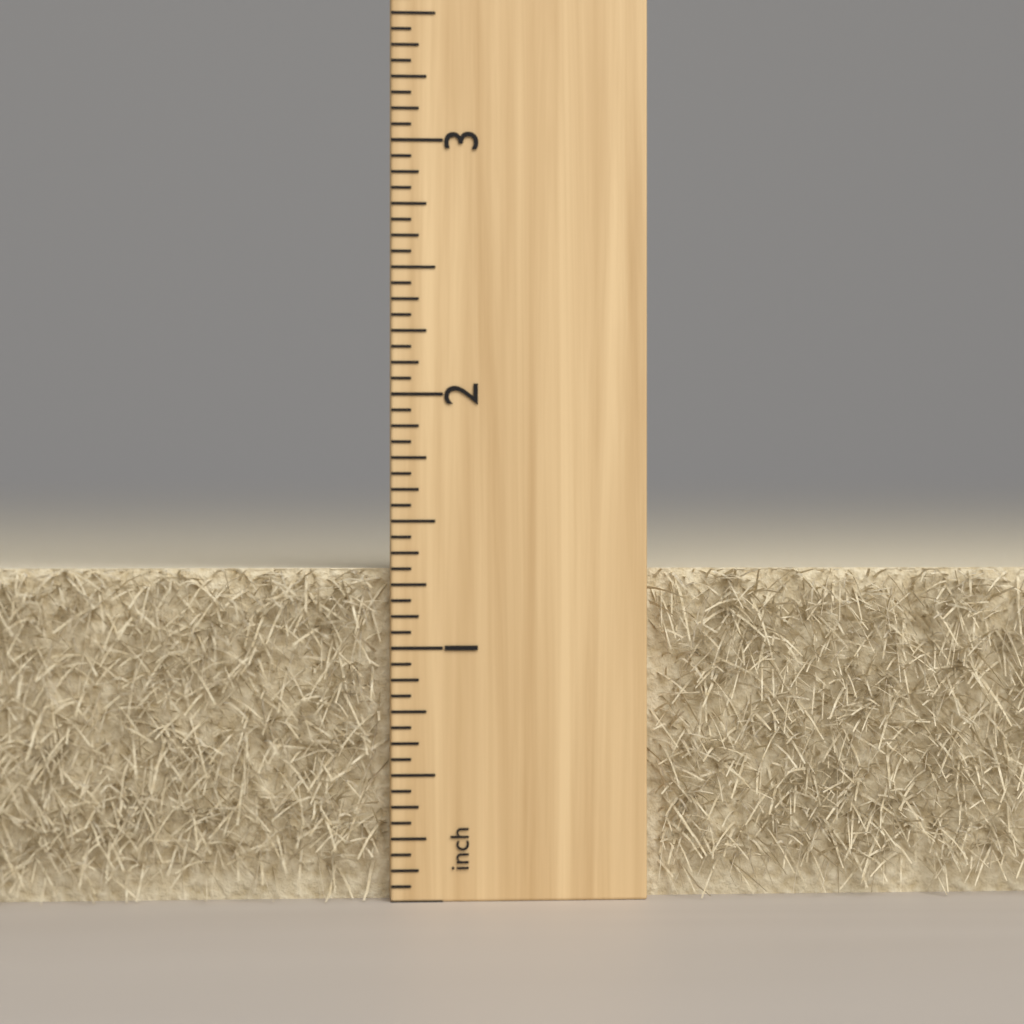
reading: 1.3125 inch
